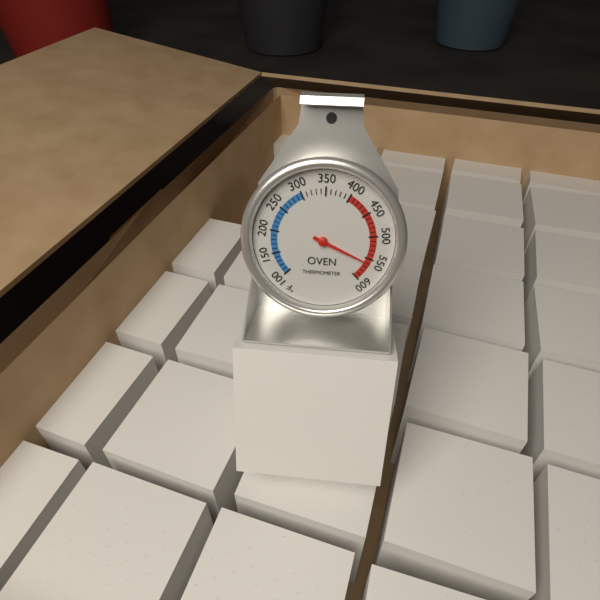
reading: 560 °F
